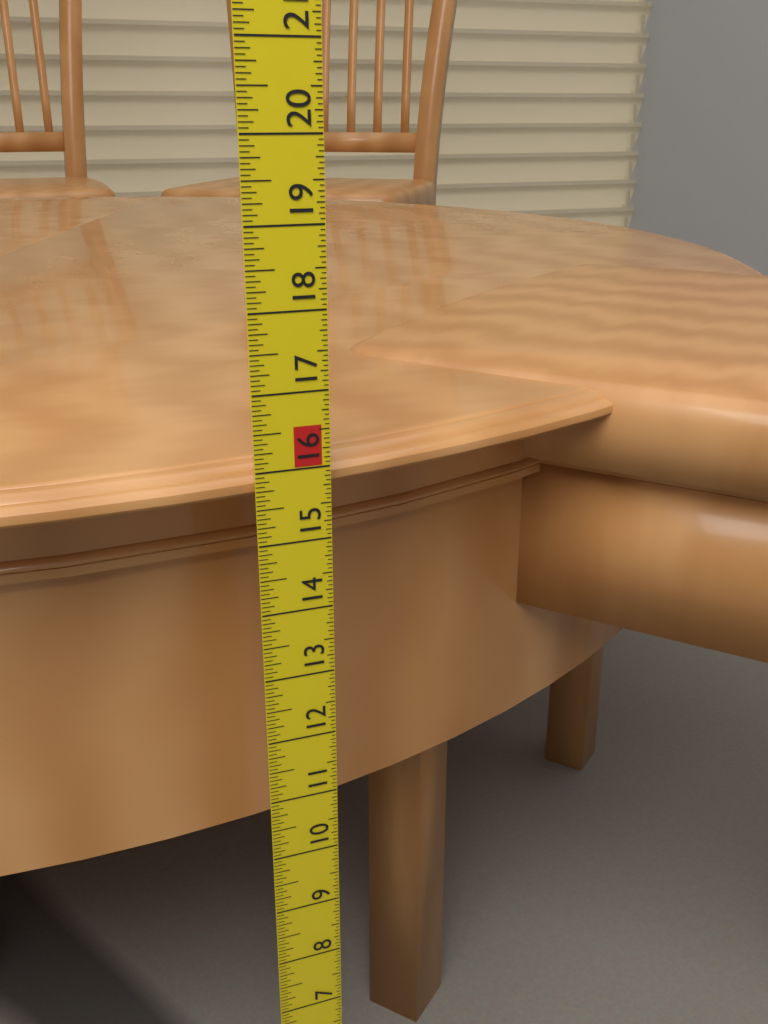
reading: 16.0000 in
